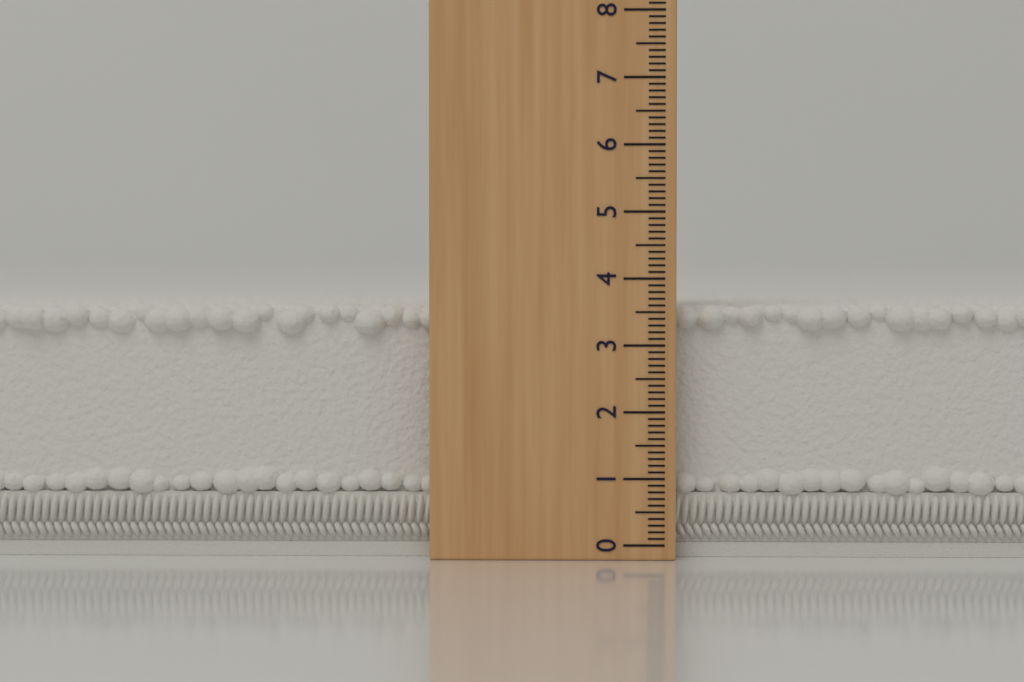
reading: 3.6 (no unit)
